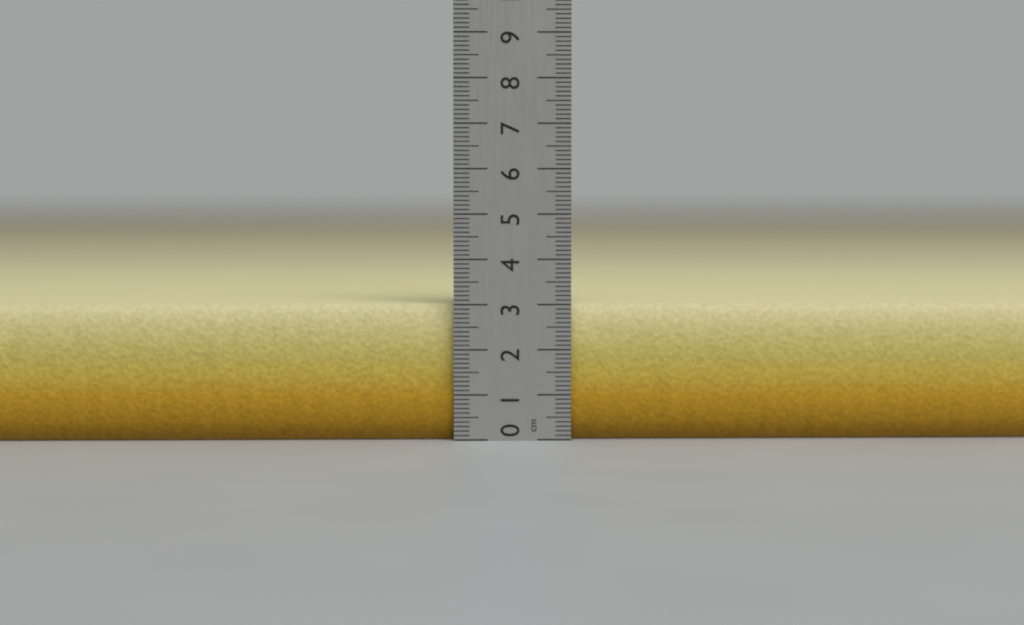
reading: 3.0 cm
